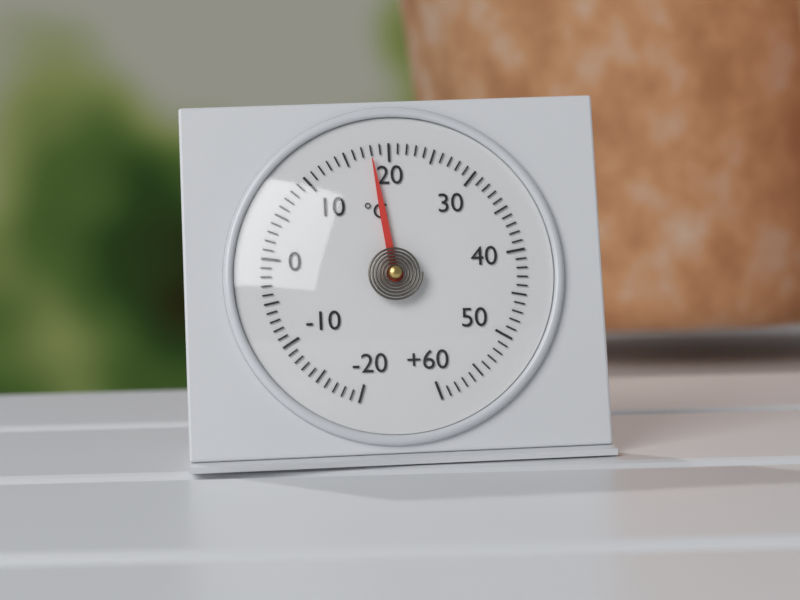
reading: 18 °C
